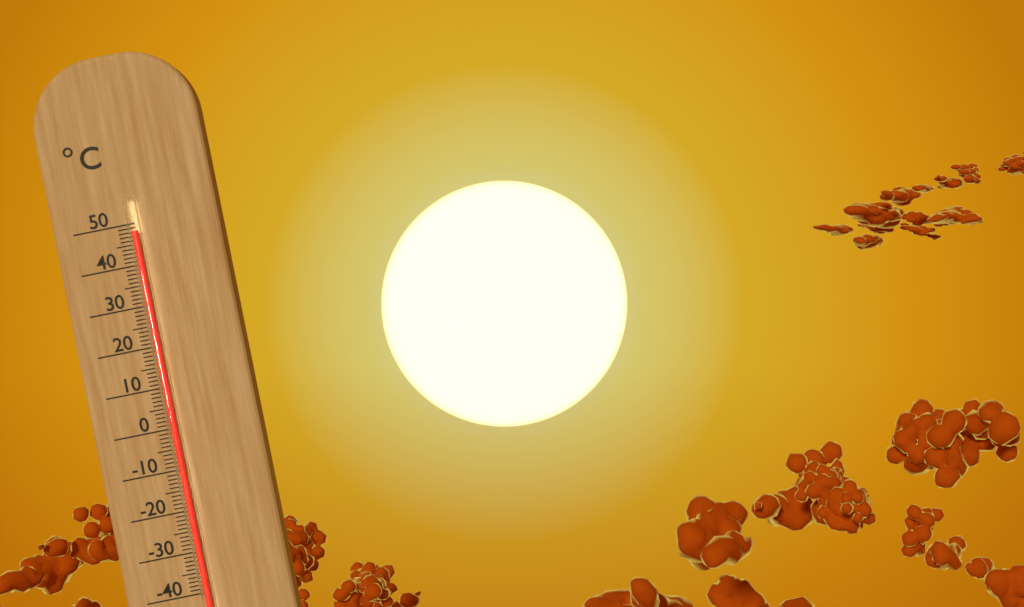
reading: 48 °C
